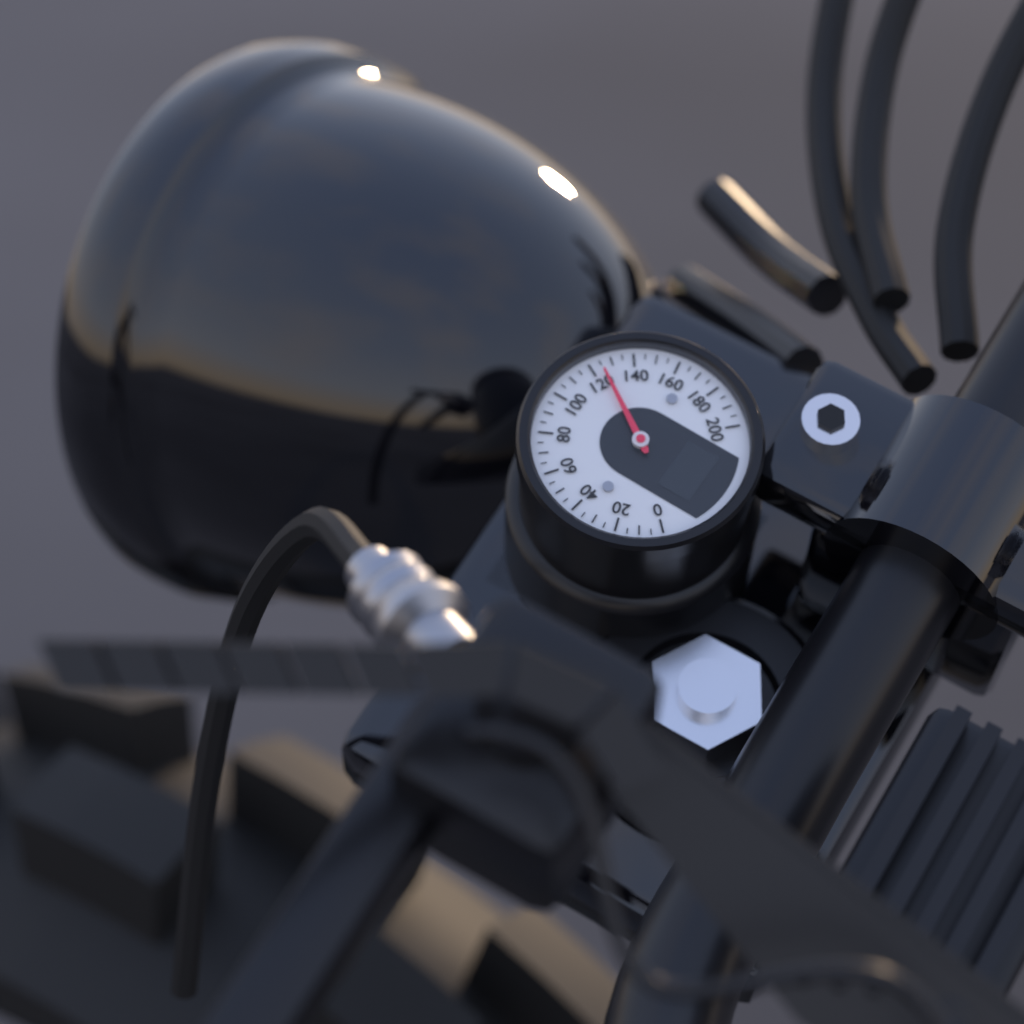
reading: 125 (no unit)
